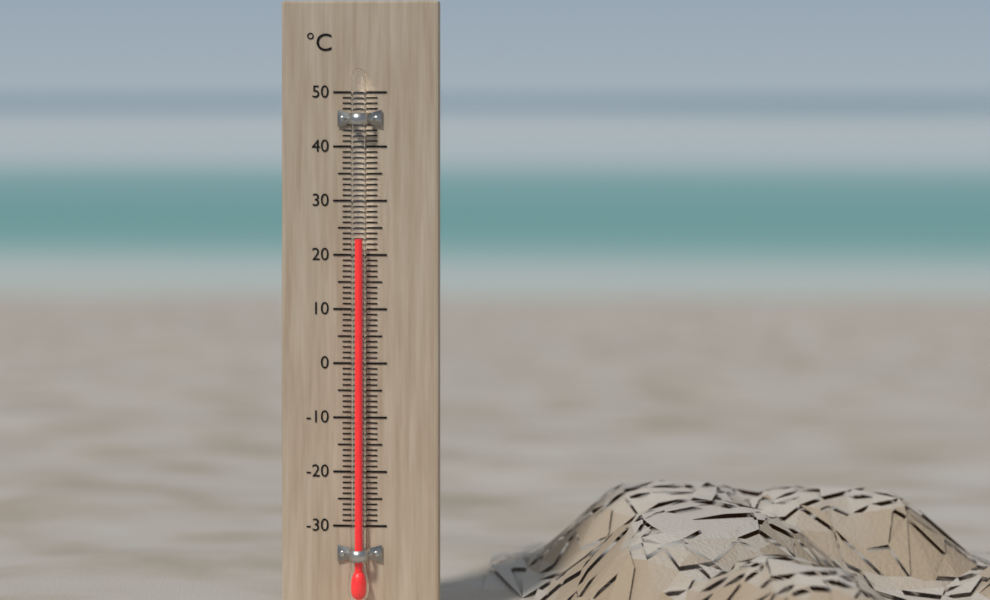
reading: 23 °C
